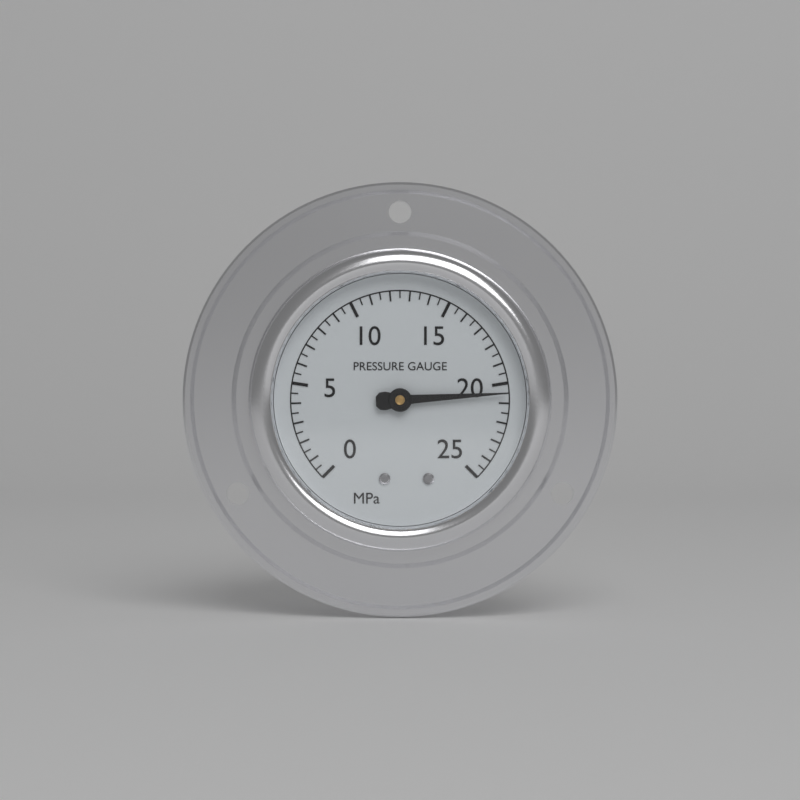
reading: 20.5 MPa
